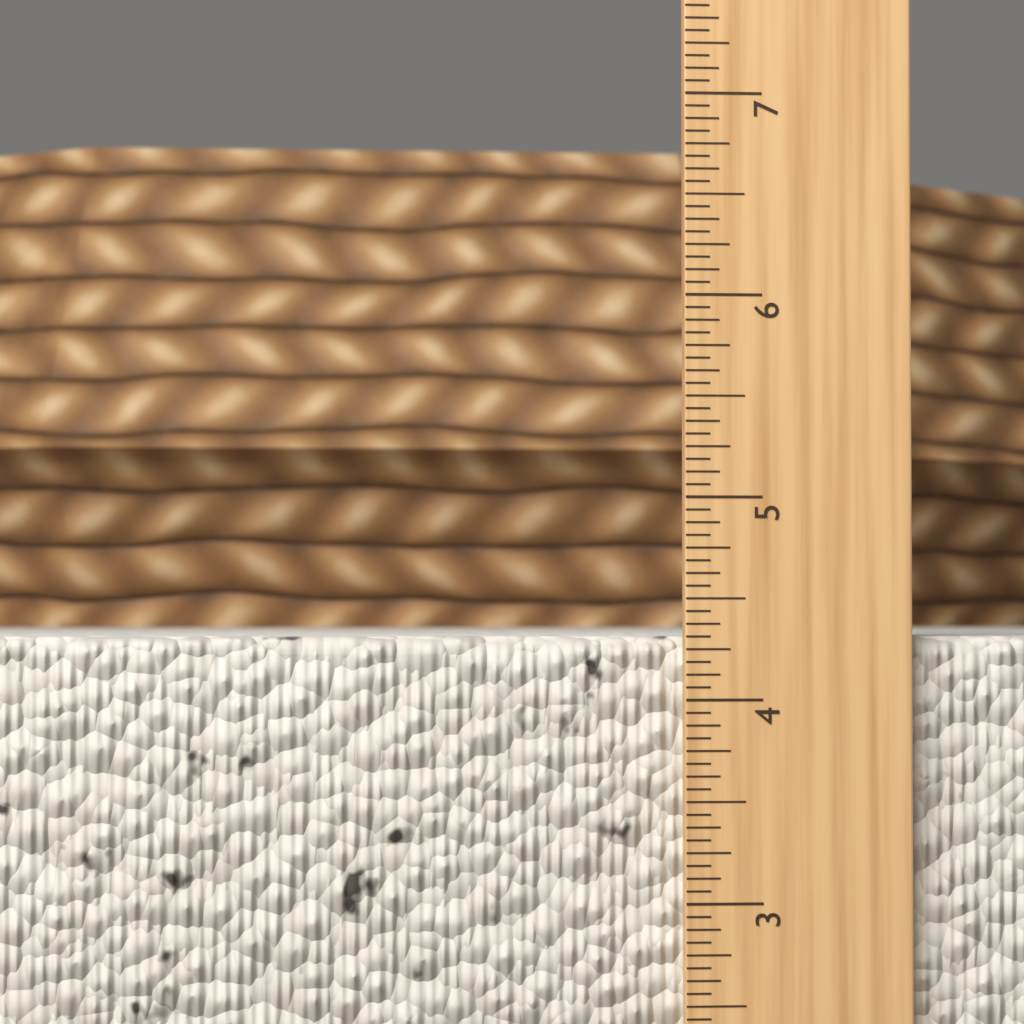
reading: 4.3125 in
